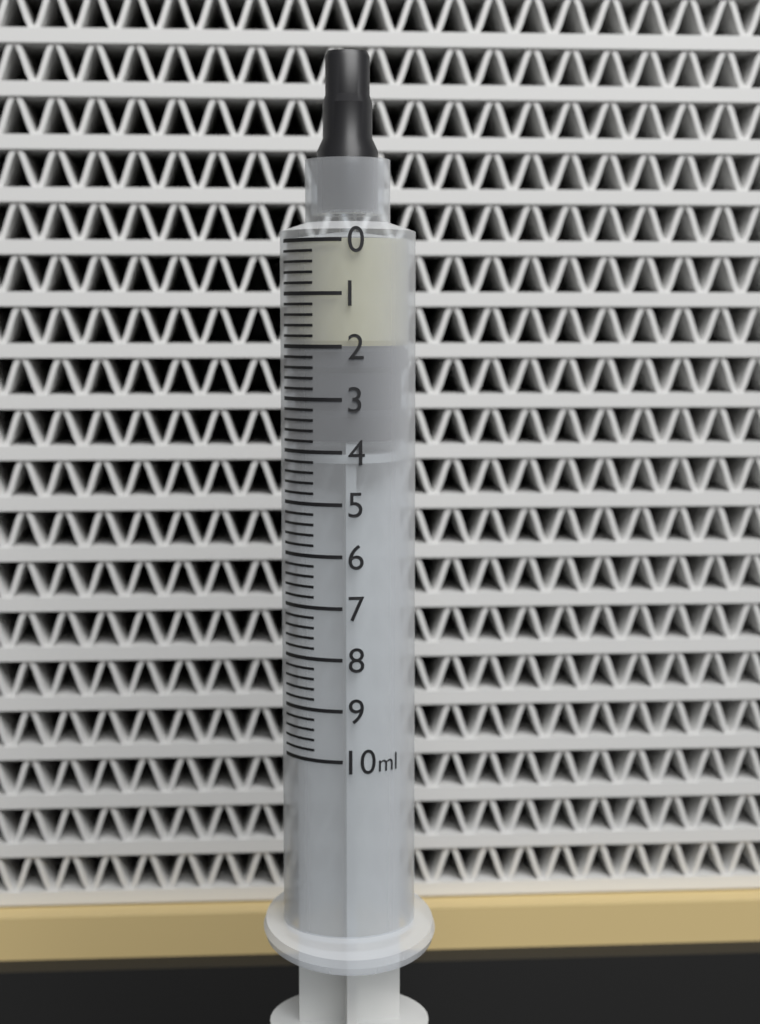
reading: 2.0 ml
